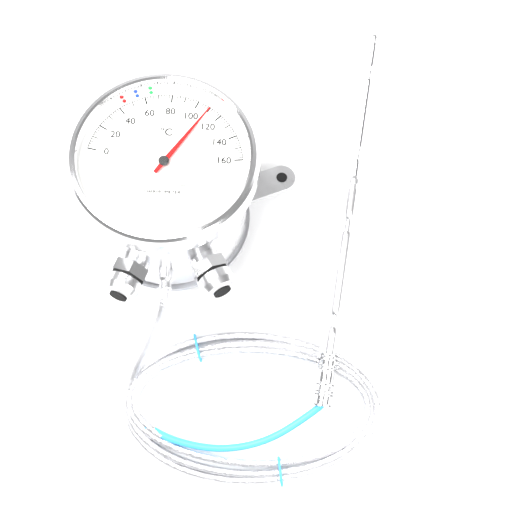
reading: 110 °C
